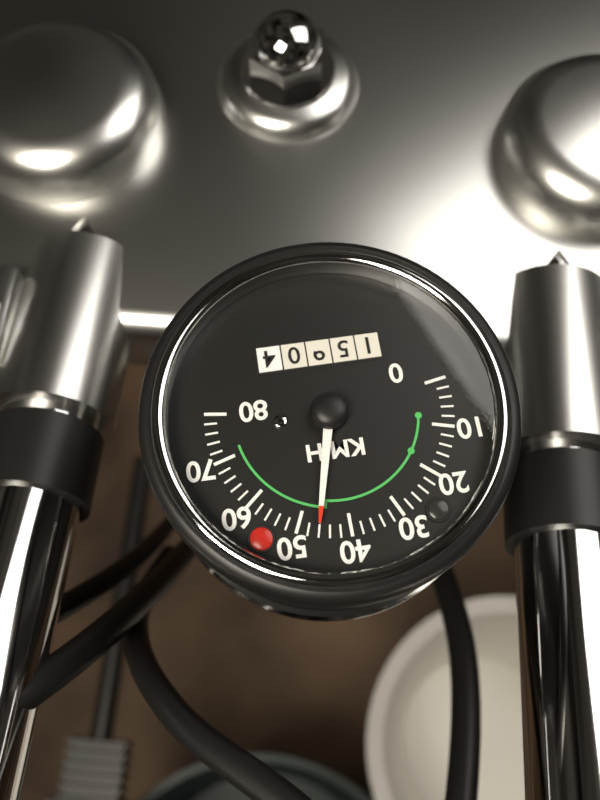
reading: 46 km/h
